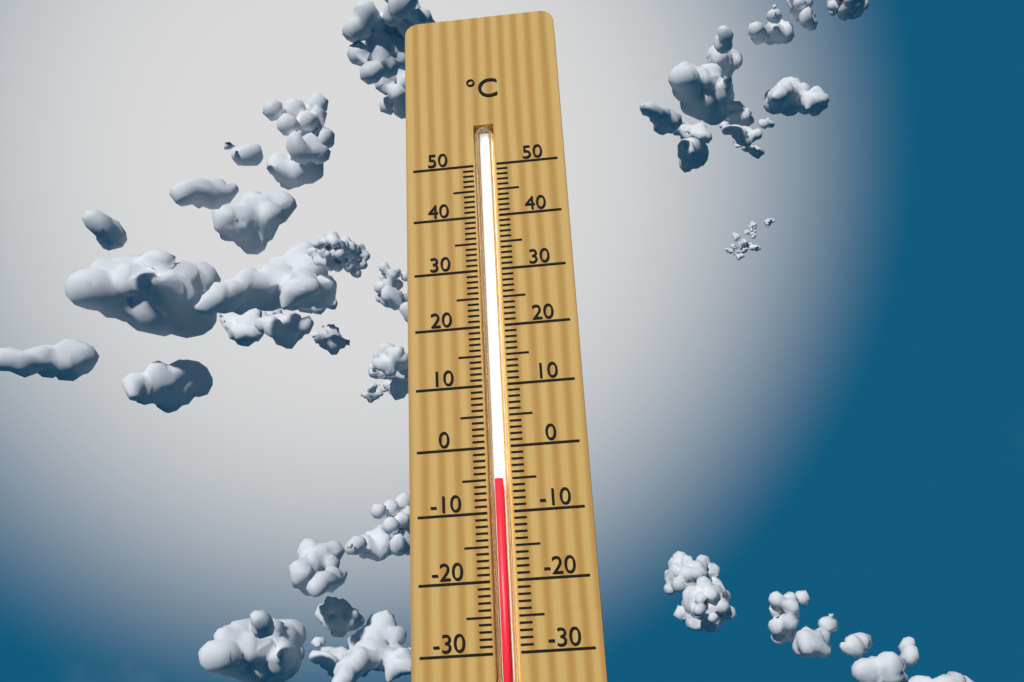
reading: -5 °C
